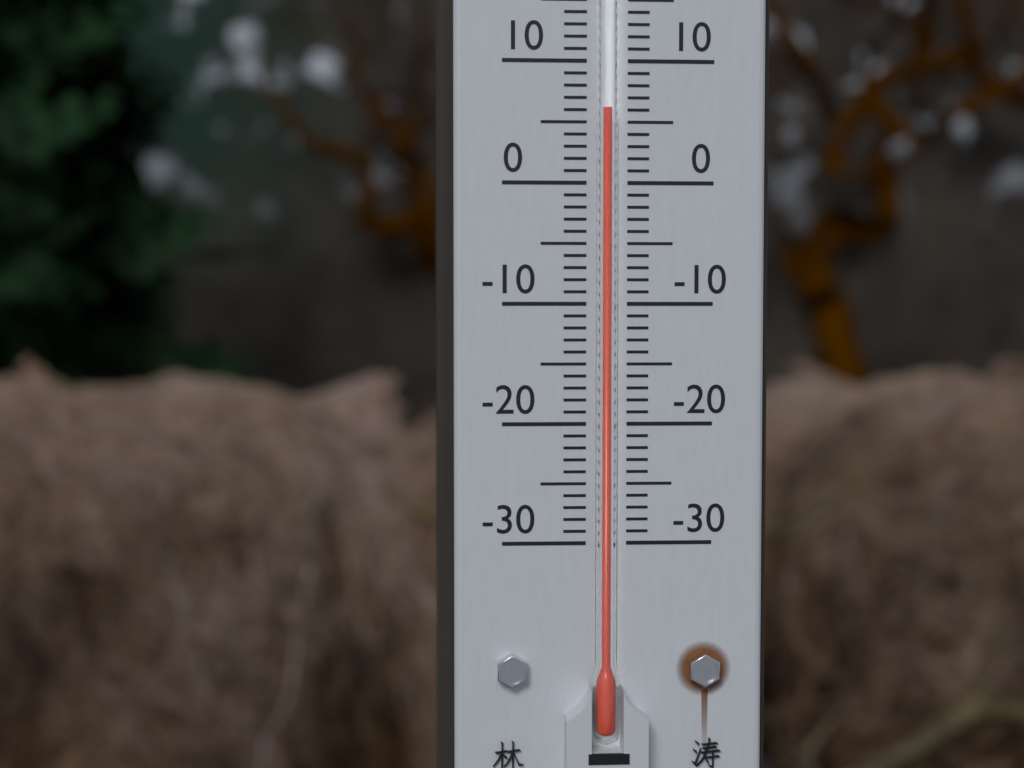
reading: 6 °C
